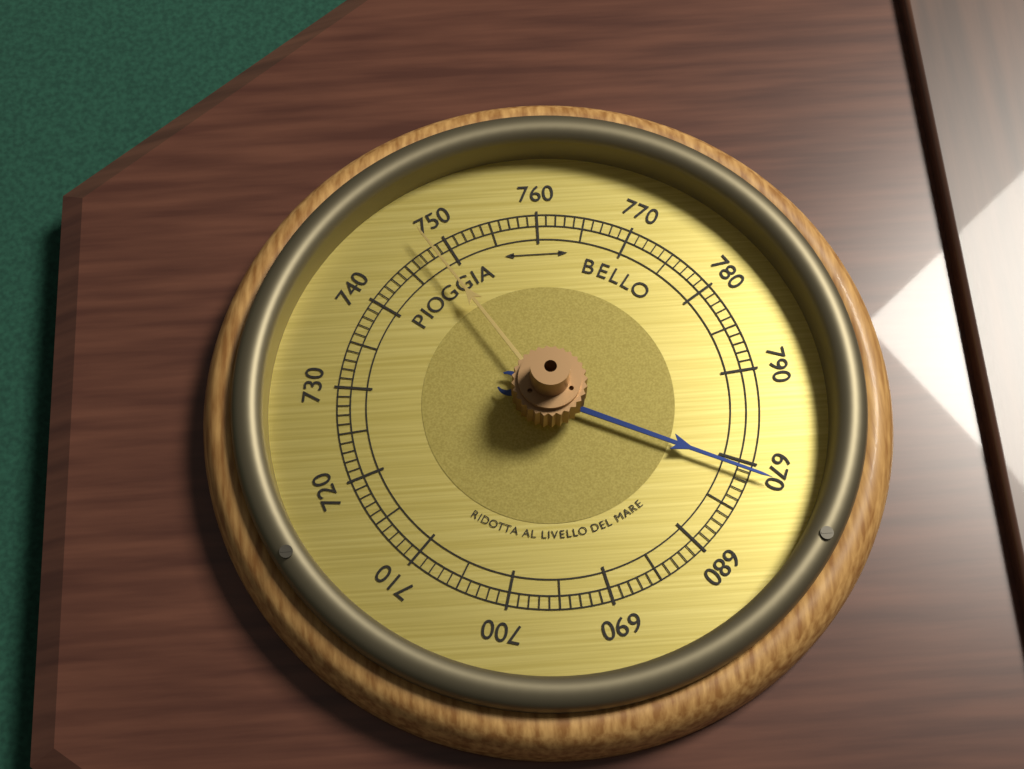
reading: 671 (no unit)
